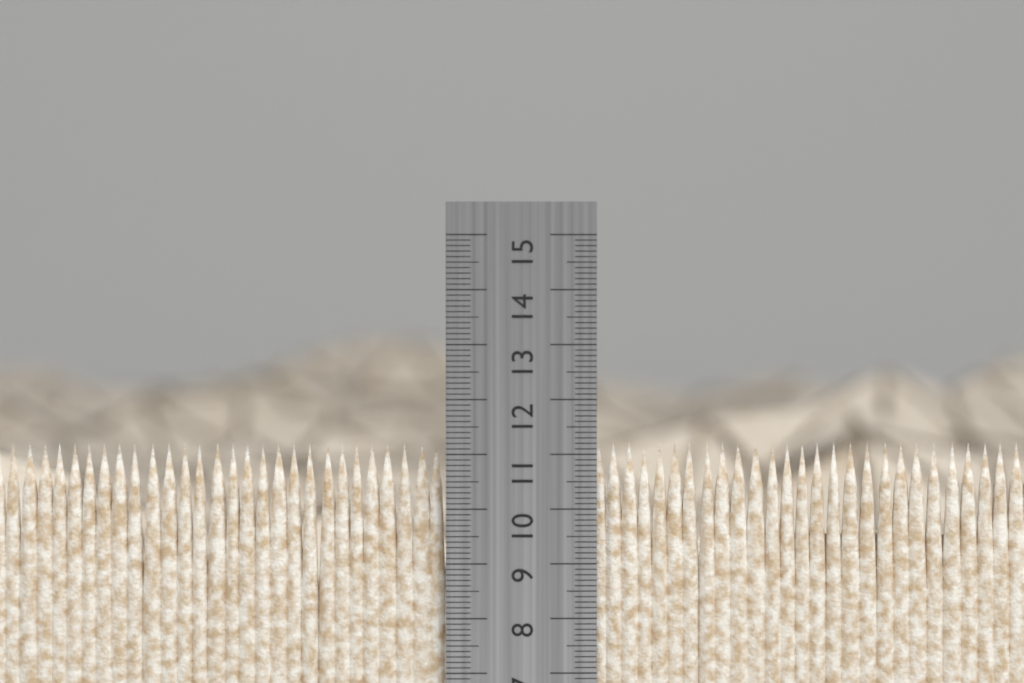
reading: 11.2 cm
